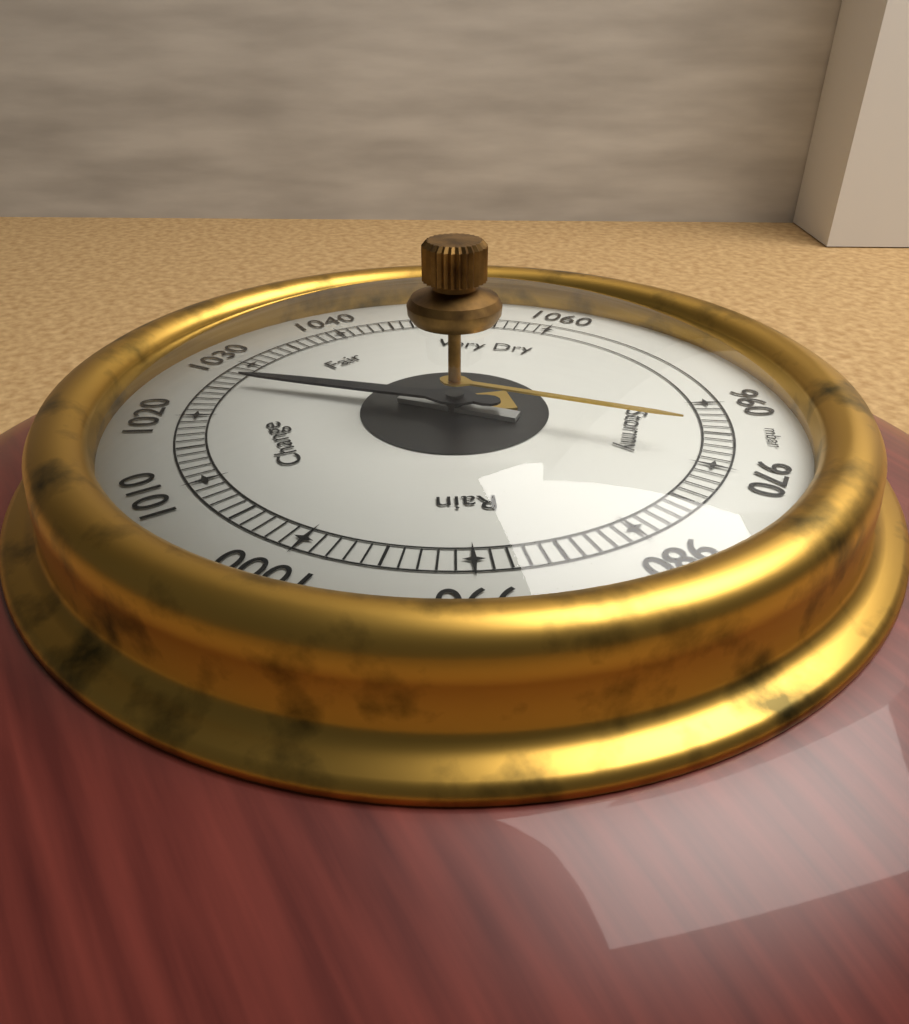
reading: 1026 mbar
